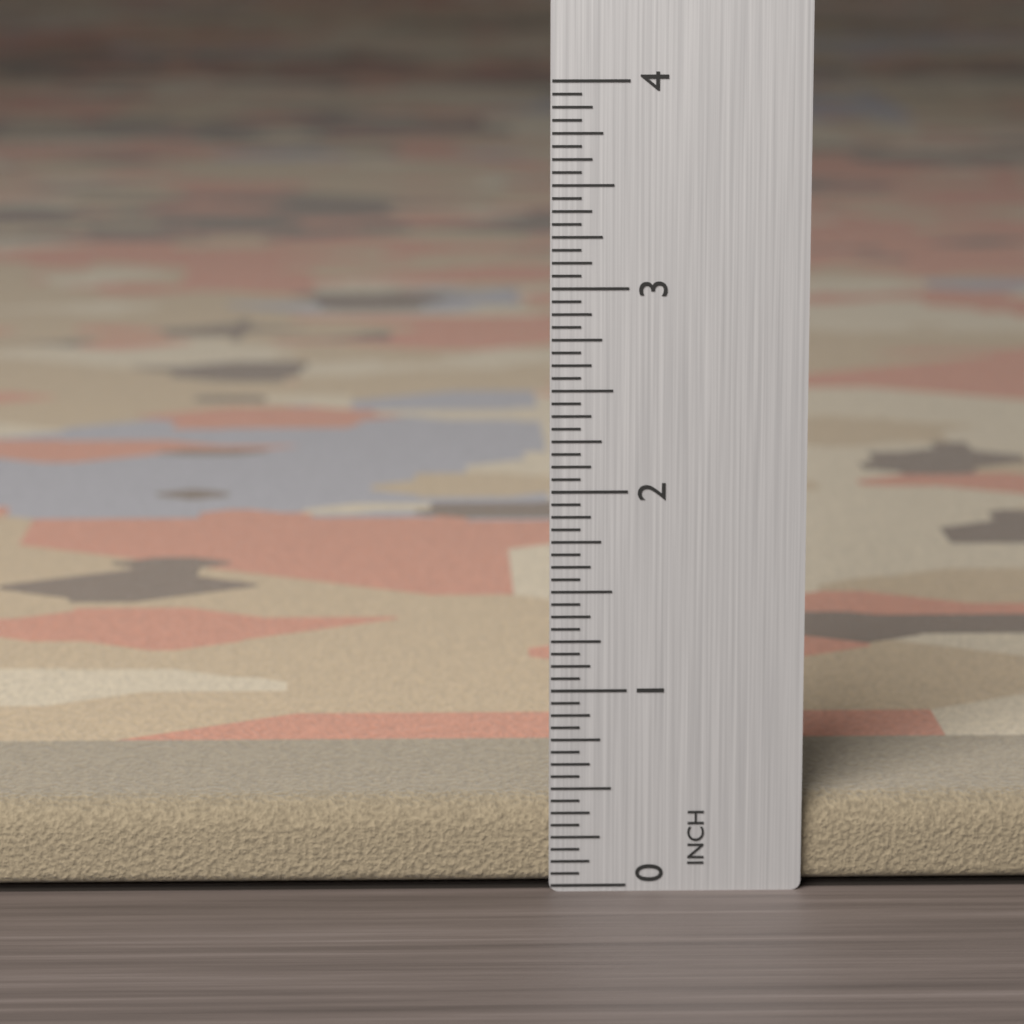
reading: 0.4375 in
